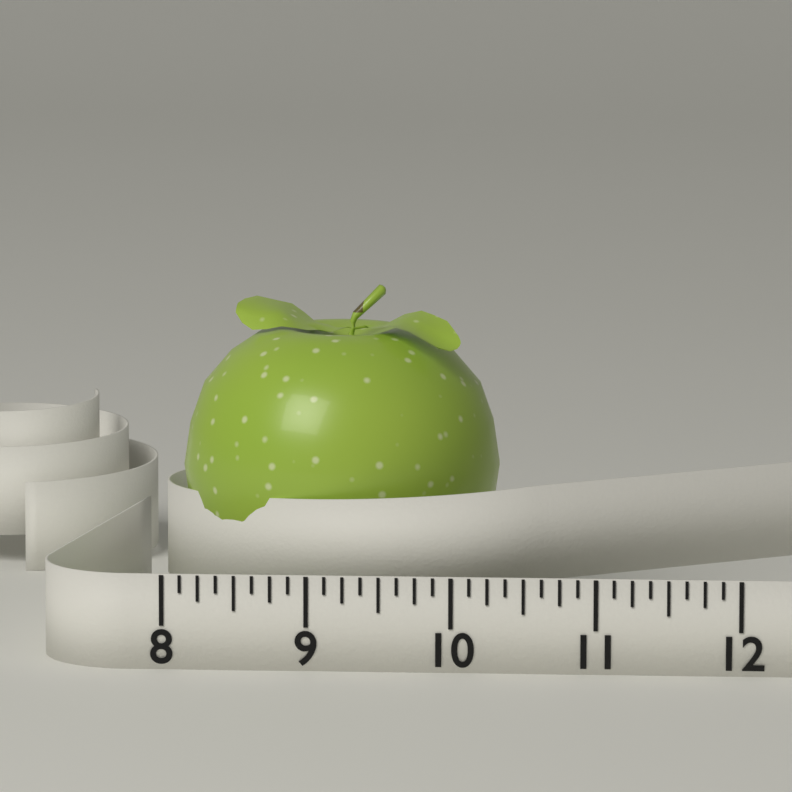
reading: 10.250 (no unit)
